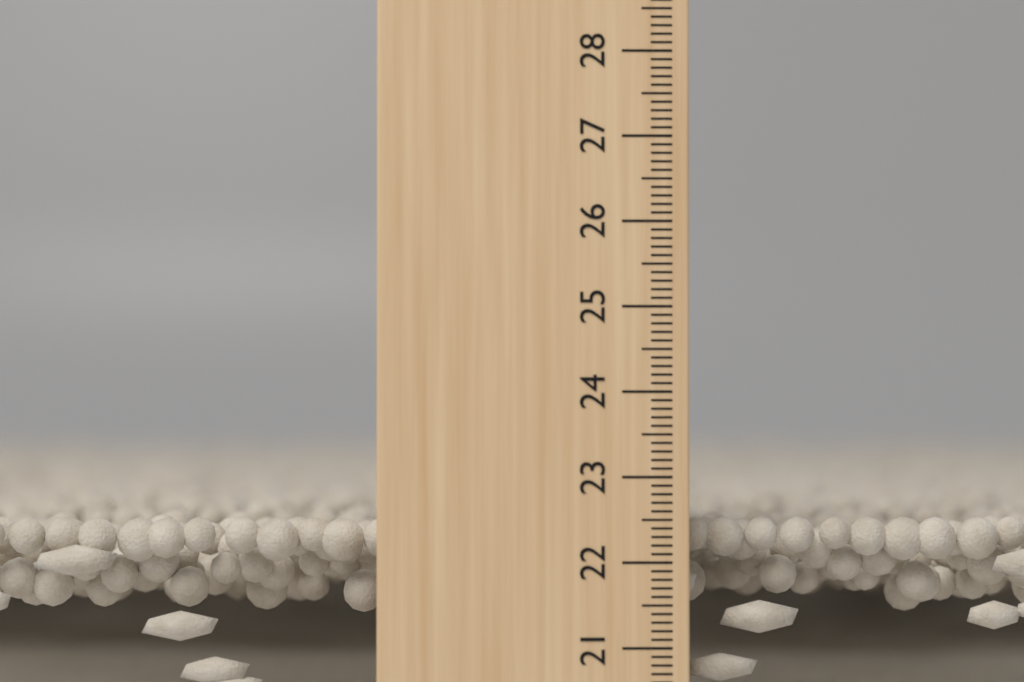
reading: 22.5 cm
